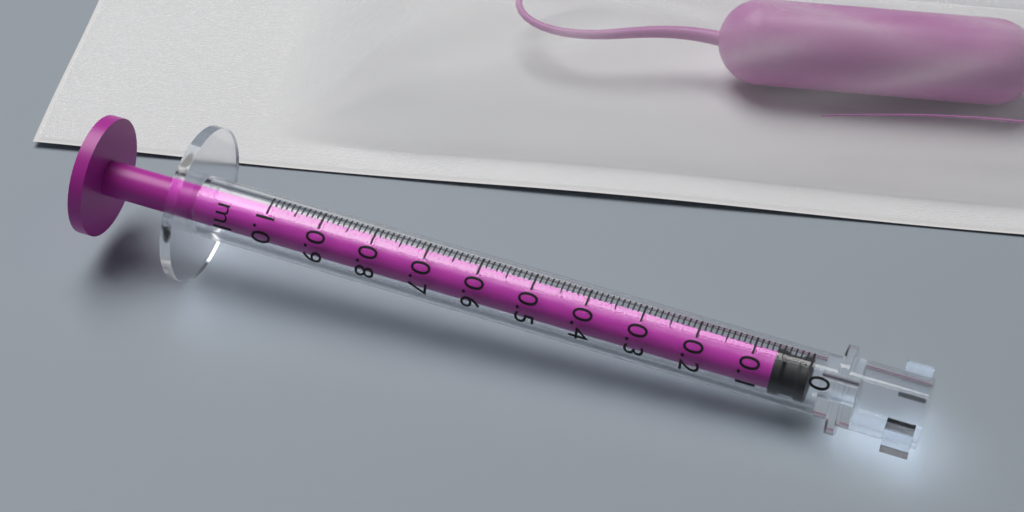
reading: 0.00 ml
